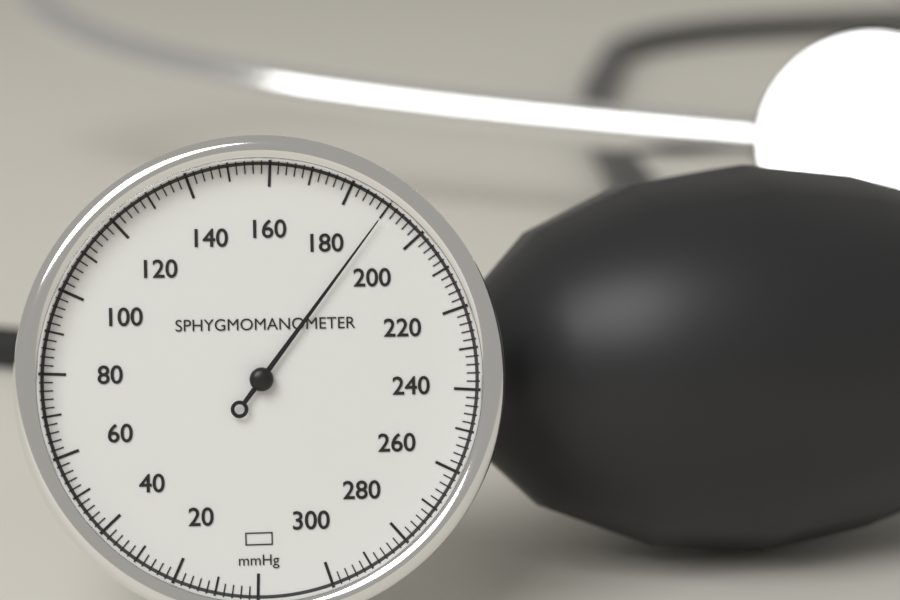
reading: 190 mmHg
